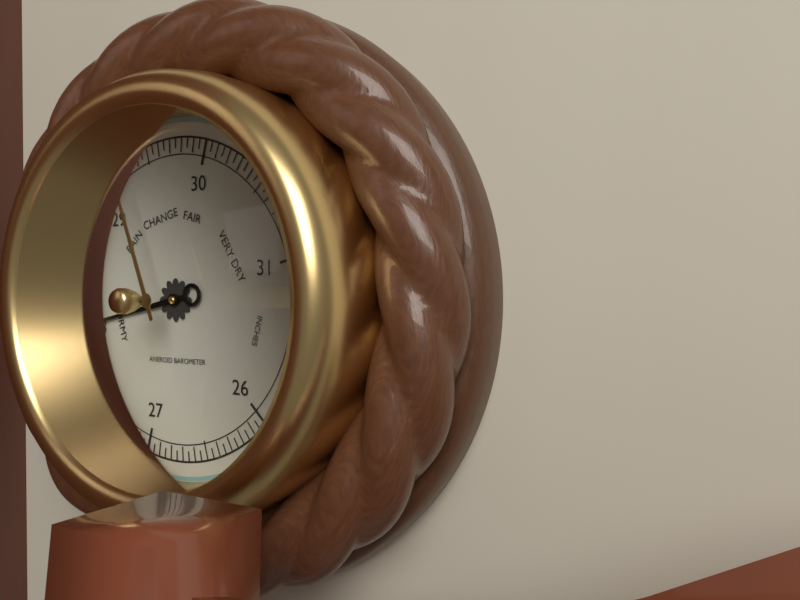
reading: 28.05 inHg
